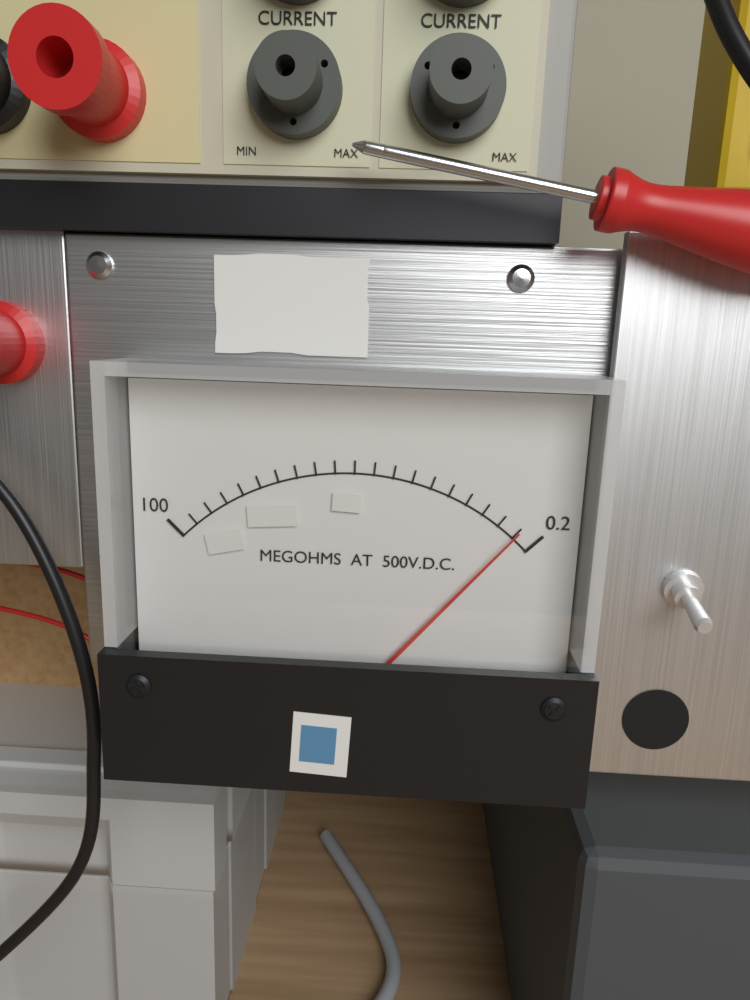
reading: 5.19 MΩ
